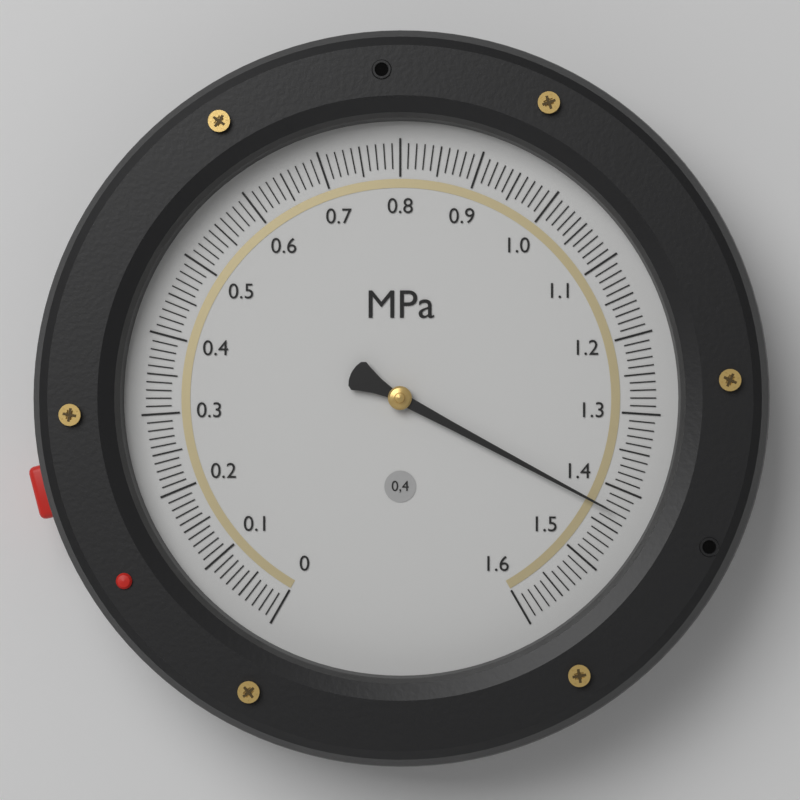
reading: 1.43 MPa
